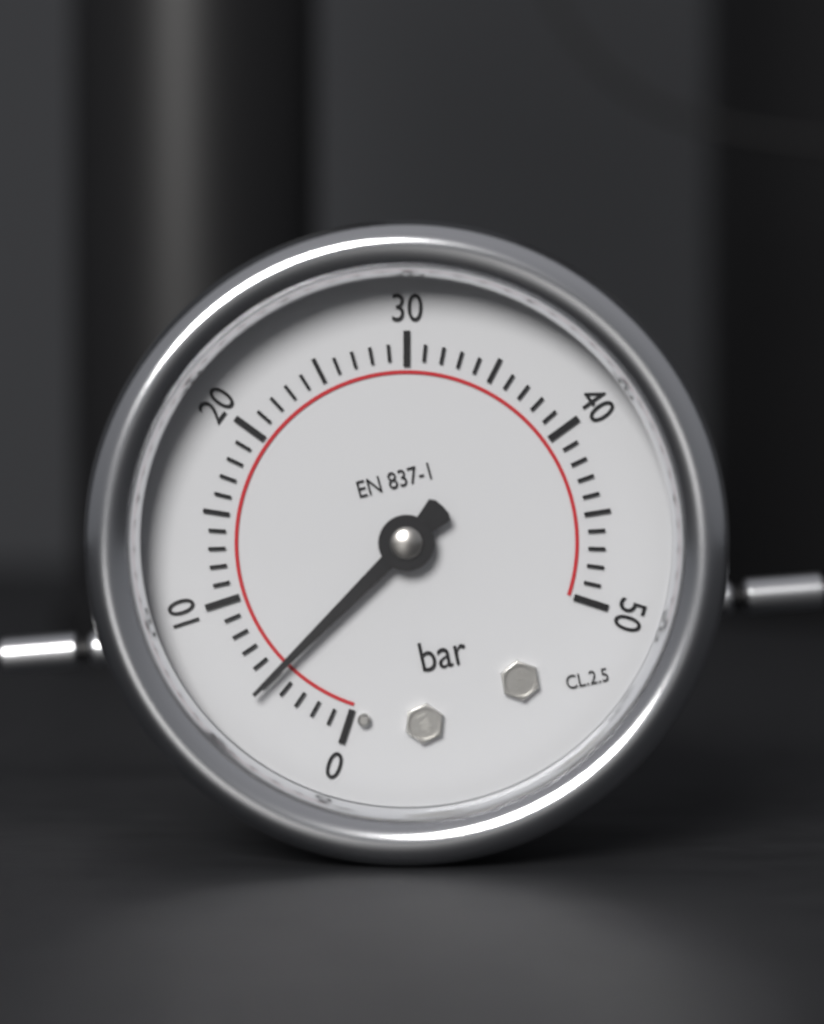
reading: 5 bar
